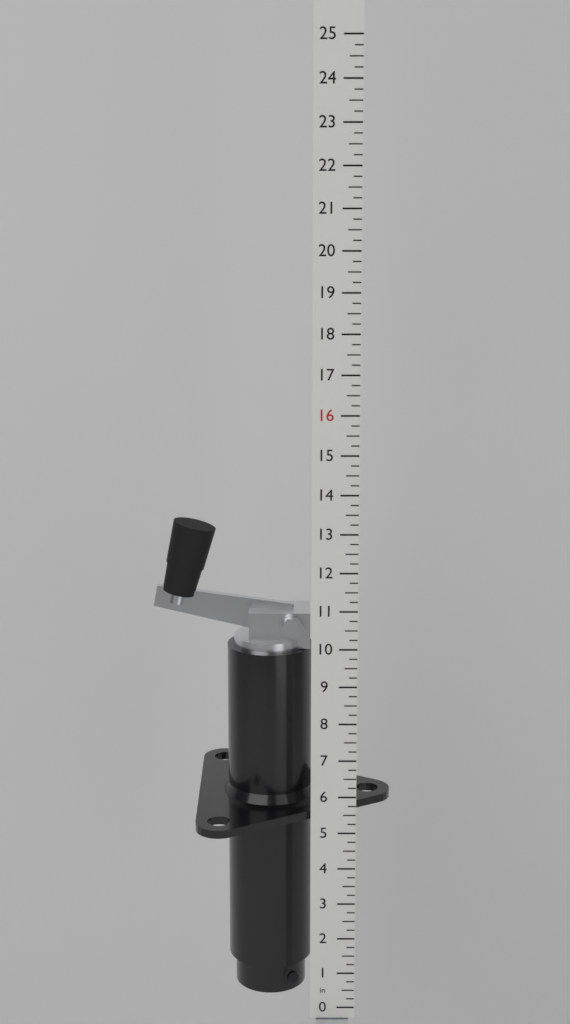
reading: 13.00 in
